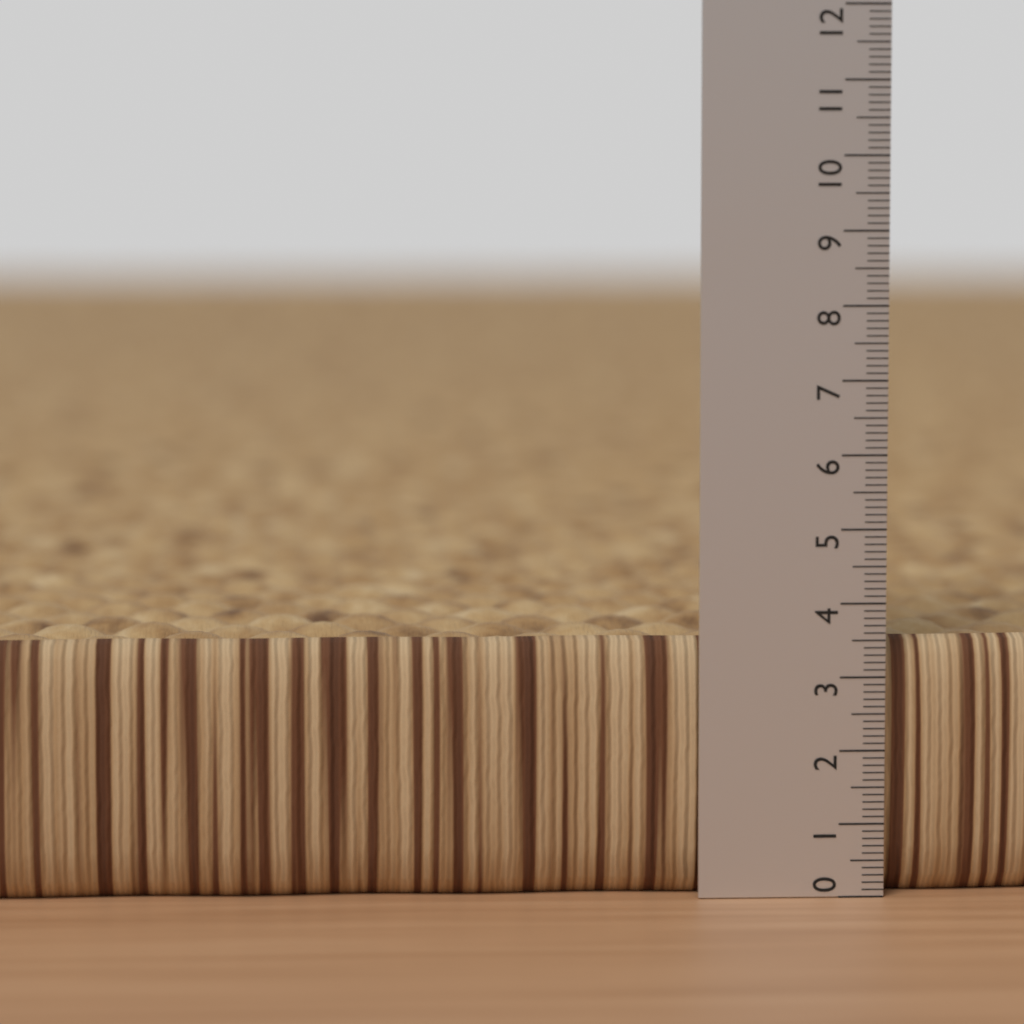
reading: 3.5 (no unit)
